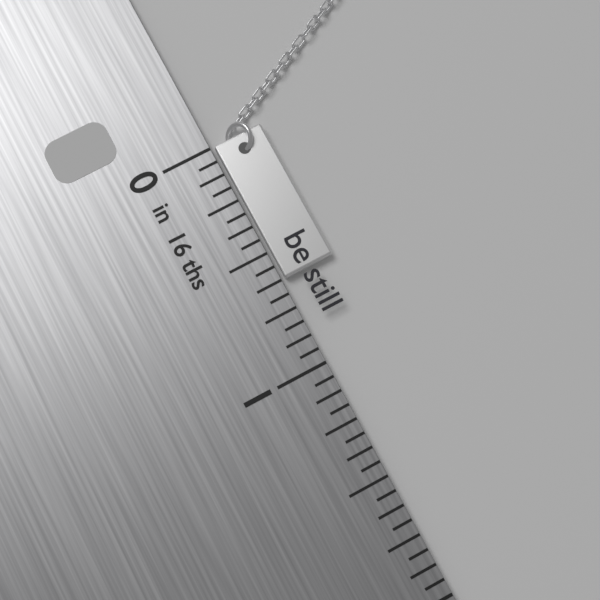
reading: 0.6250 in
